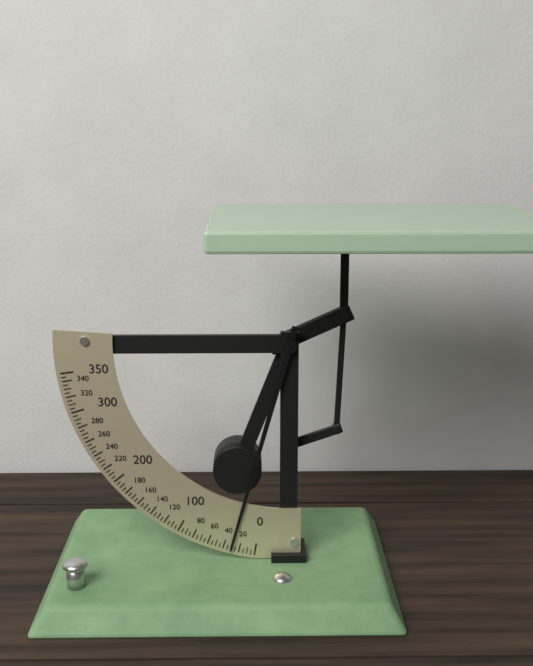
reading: 30 (no unit)
